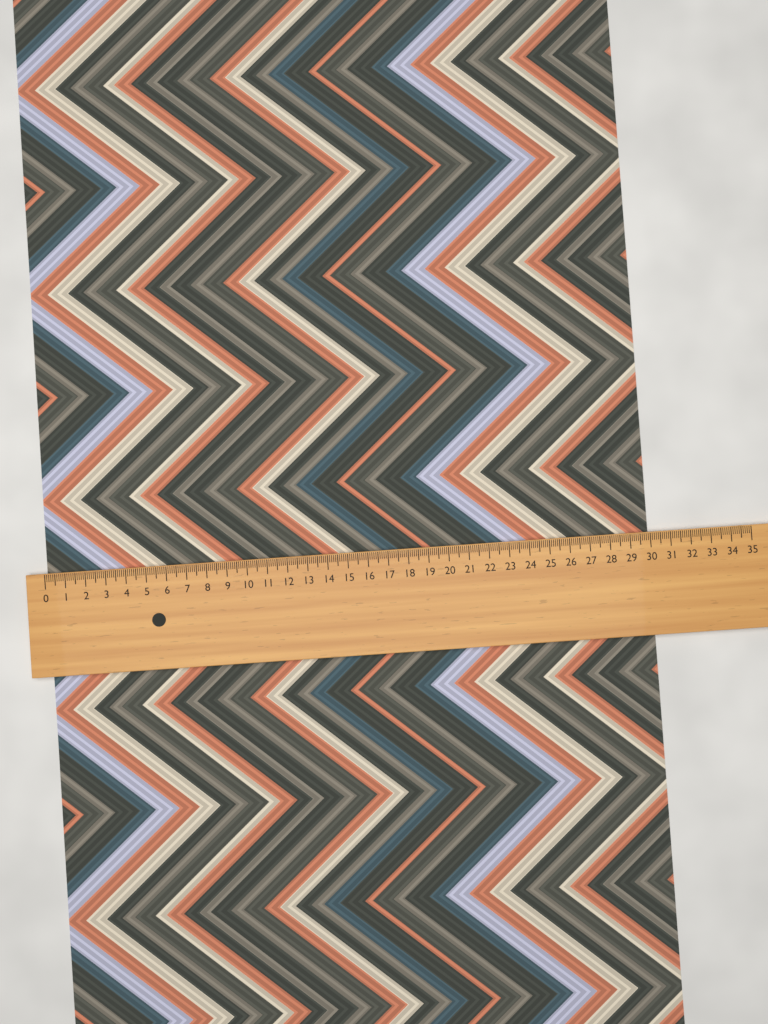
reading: 30.0 (no unit)
